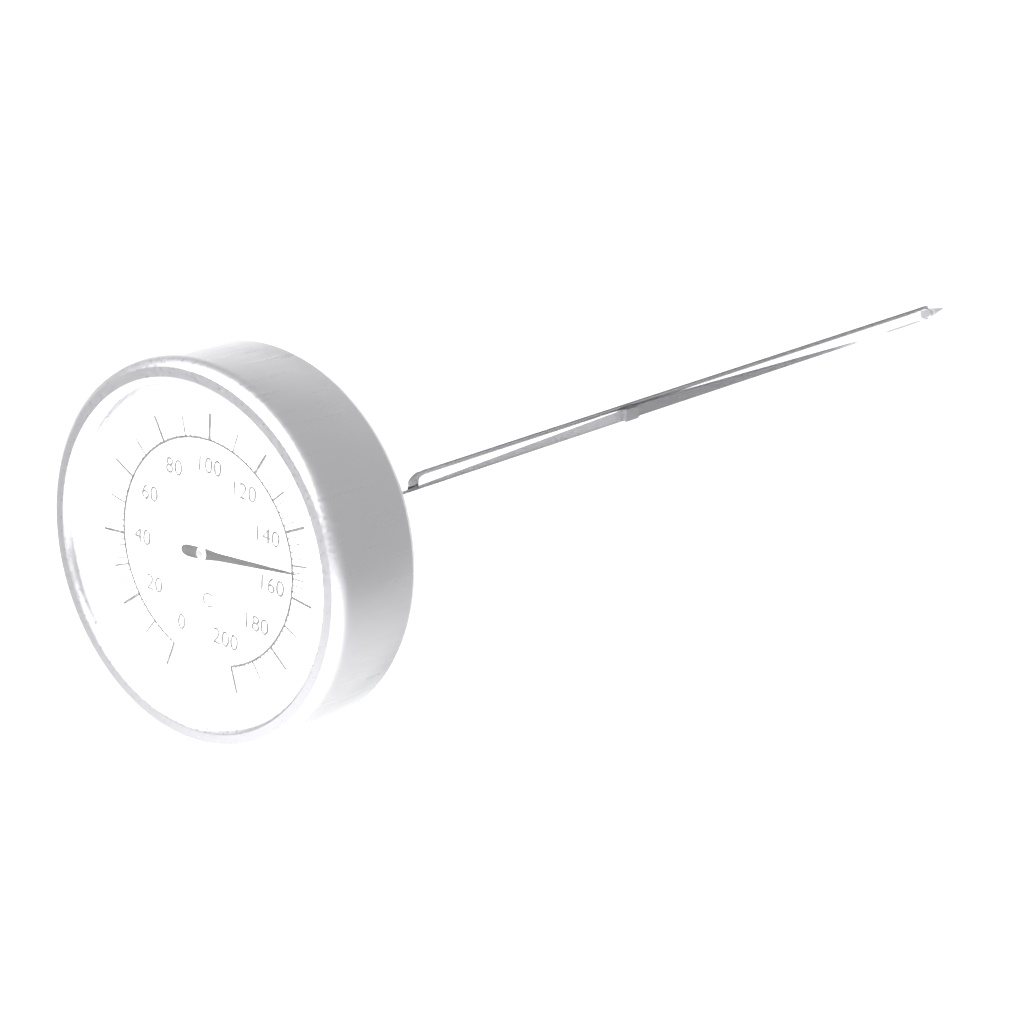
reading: 152 °C
